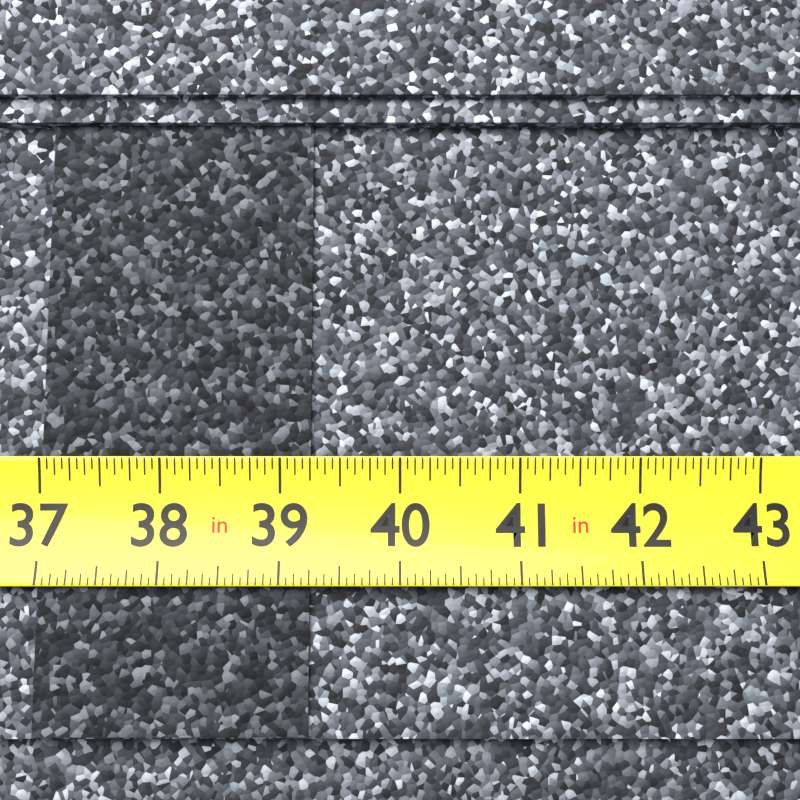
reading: 39.2500 in
